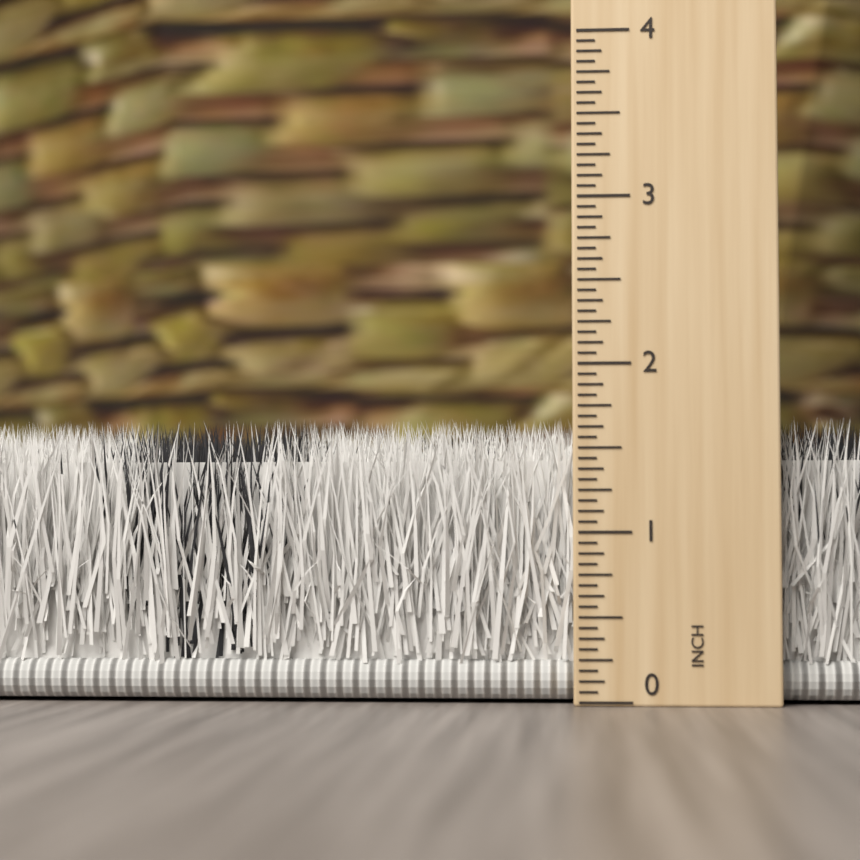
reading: 1.6875 inch
